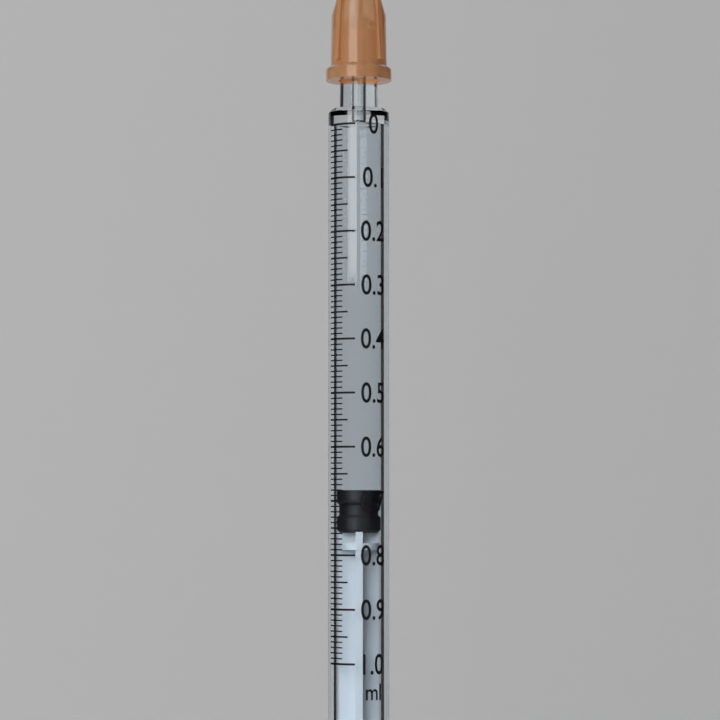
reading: 0.68 ml
